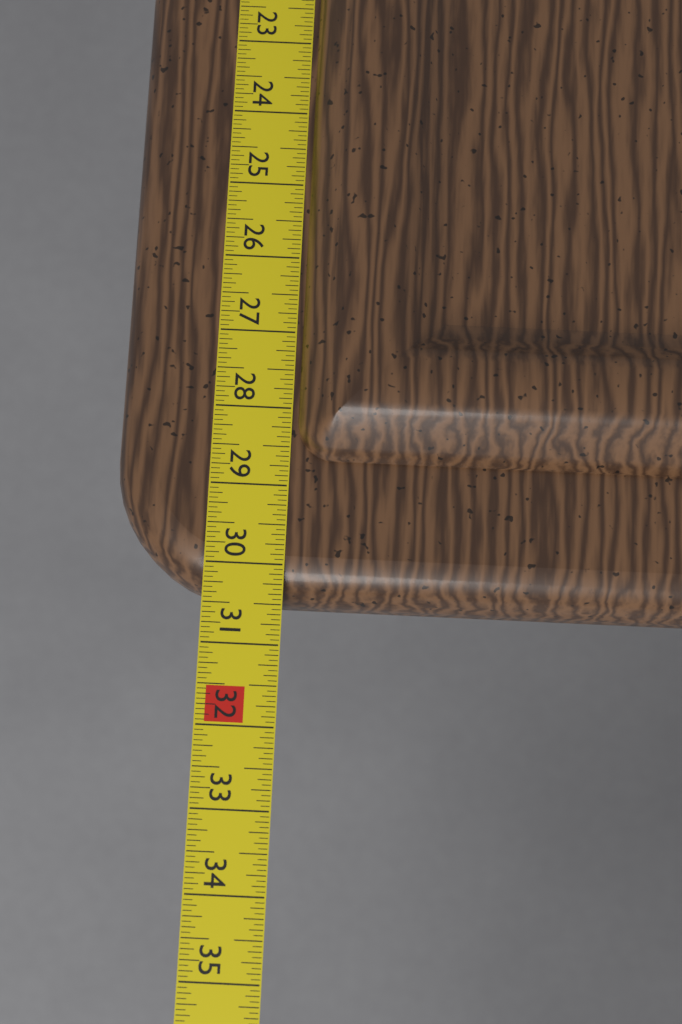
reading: 30.4375 in
